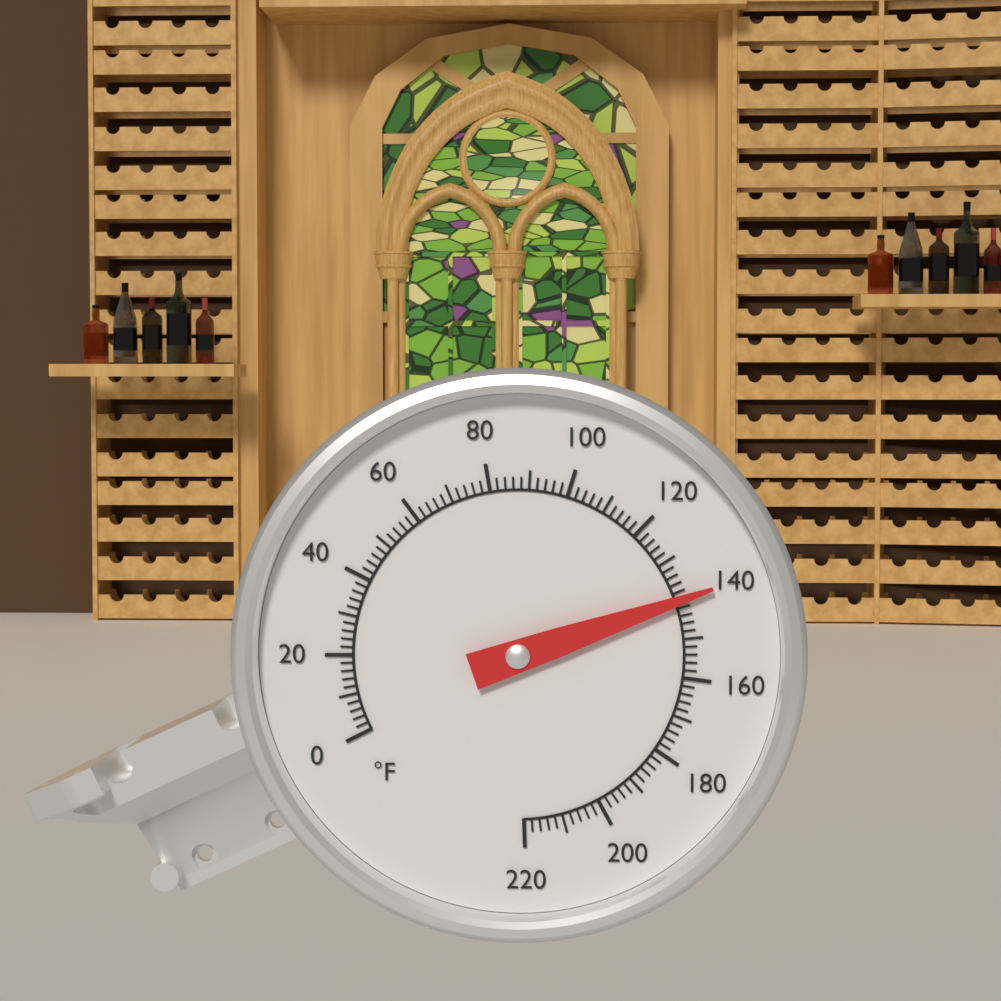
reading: 140 °F
